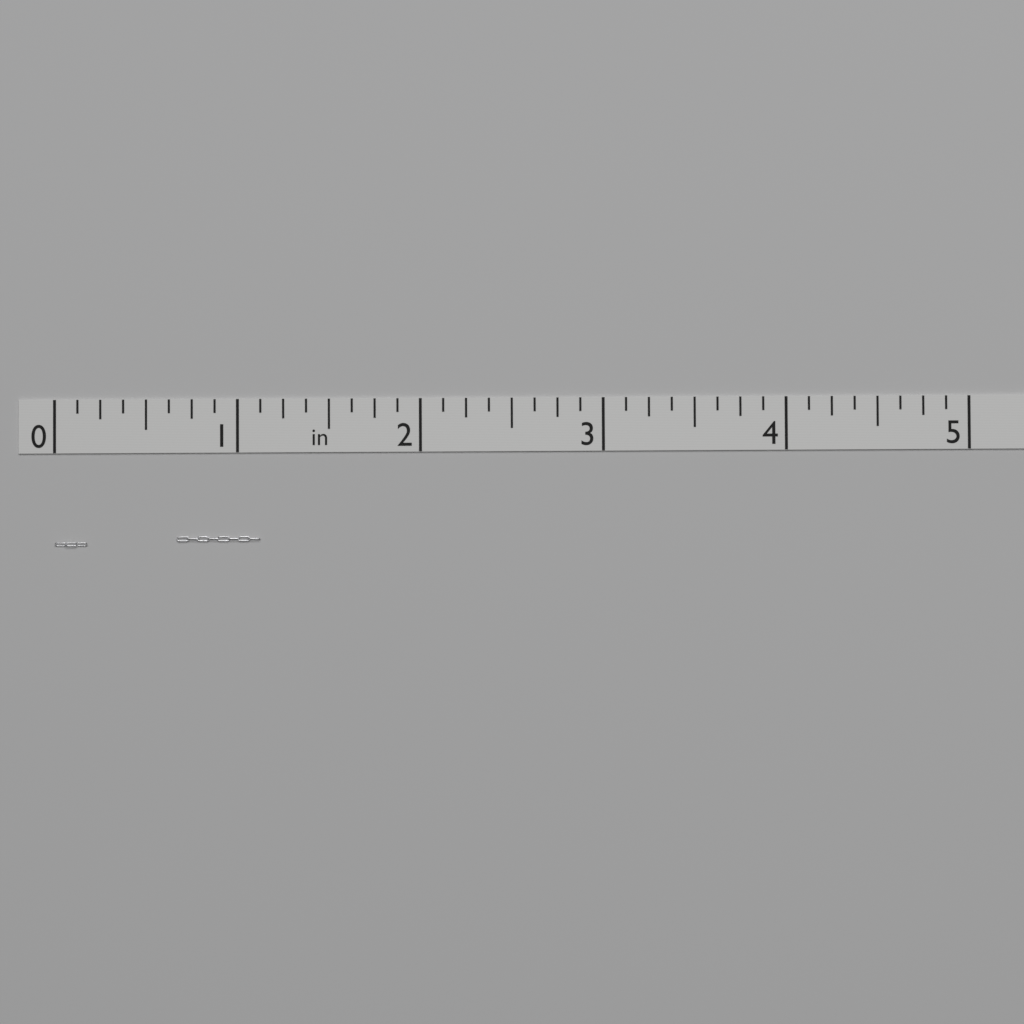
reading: 1.125 in
